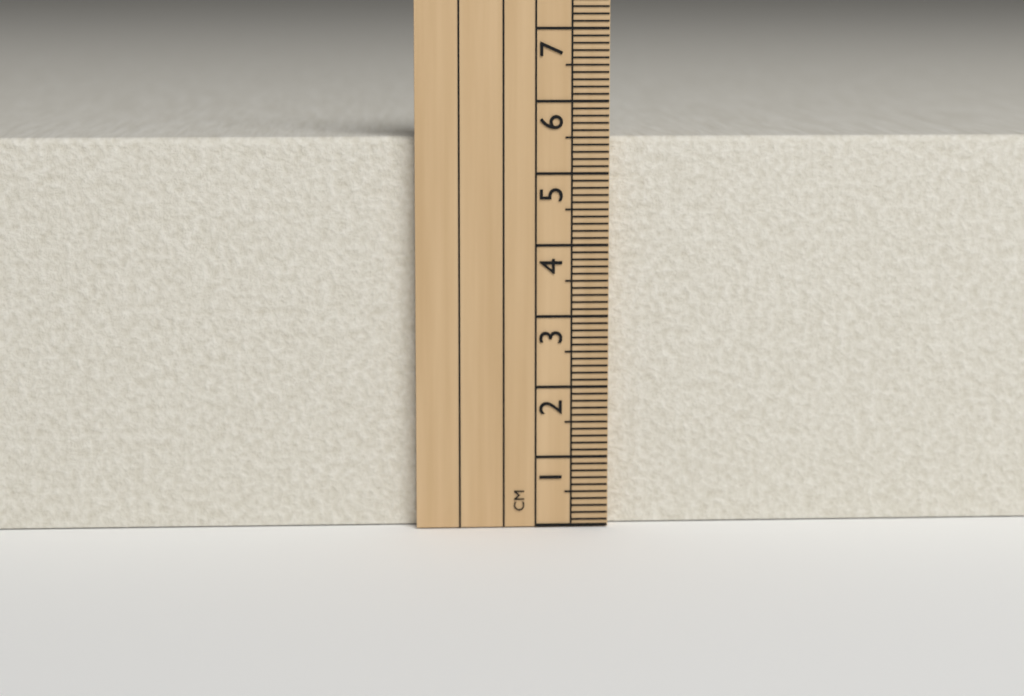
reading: 5.5 cm
